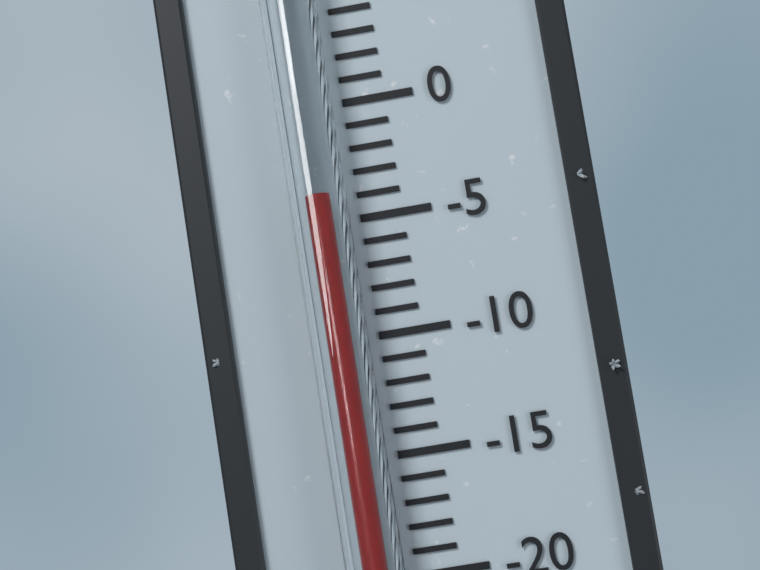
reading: -4 °C
